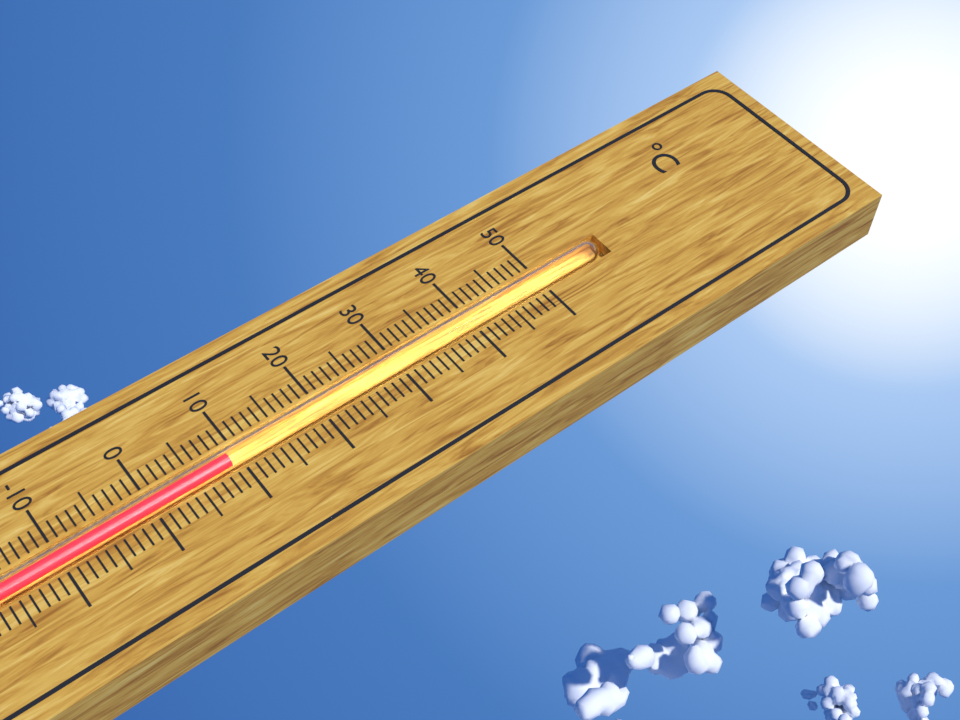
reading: 9 °C
